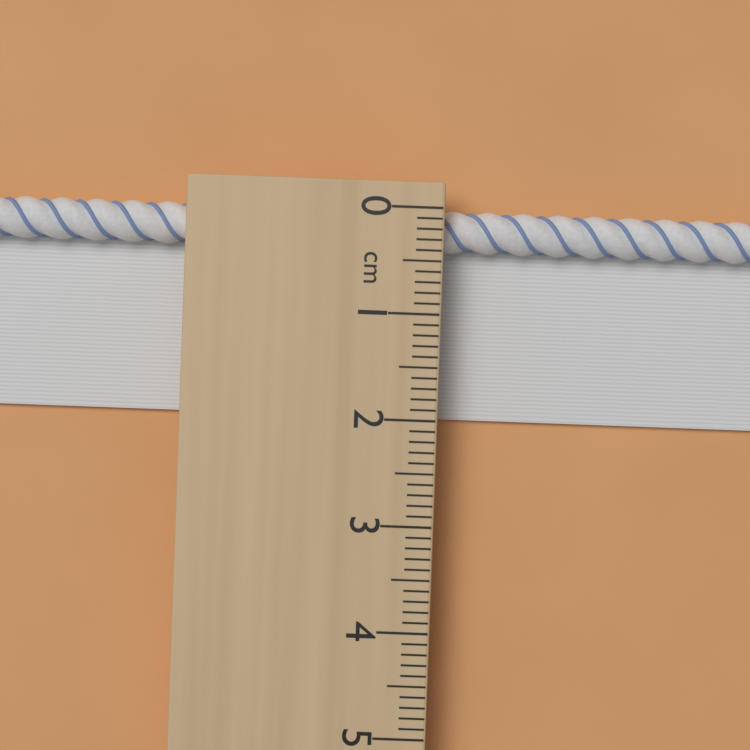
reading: 2.0 cm
